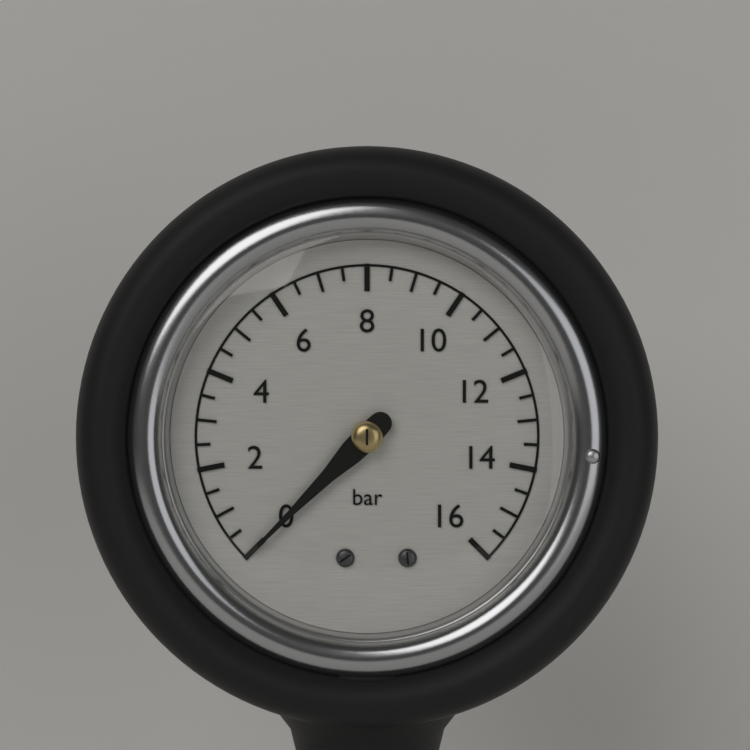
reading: 0.0 bar
